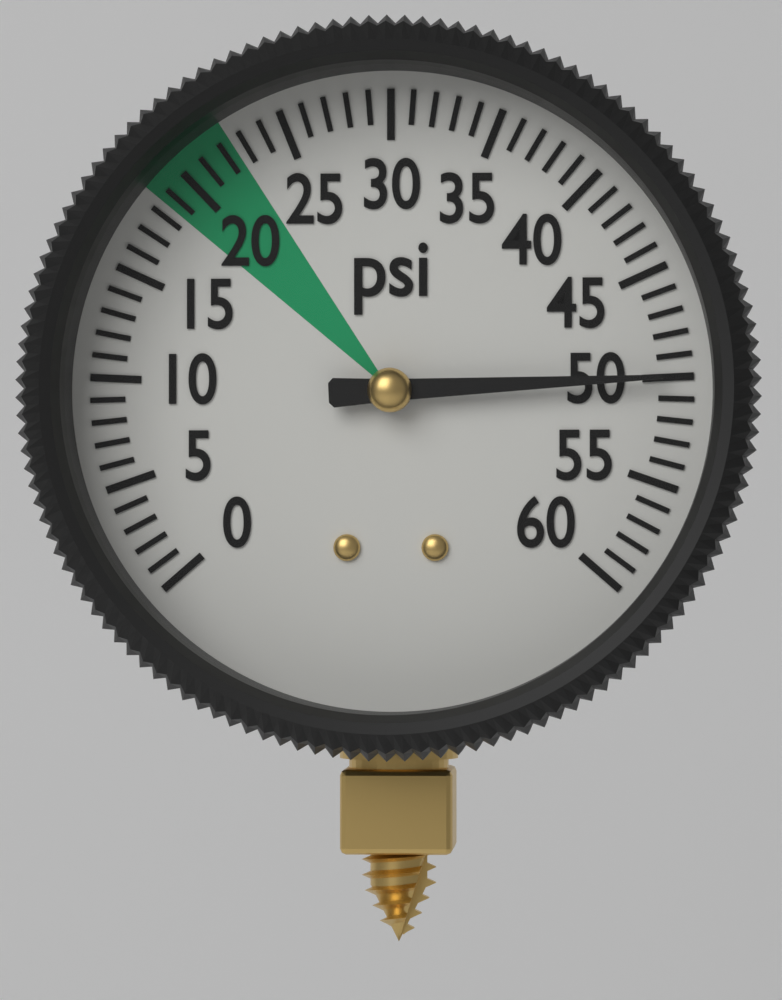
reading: 50 psi
